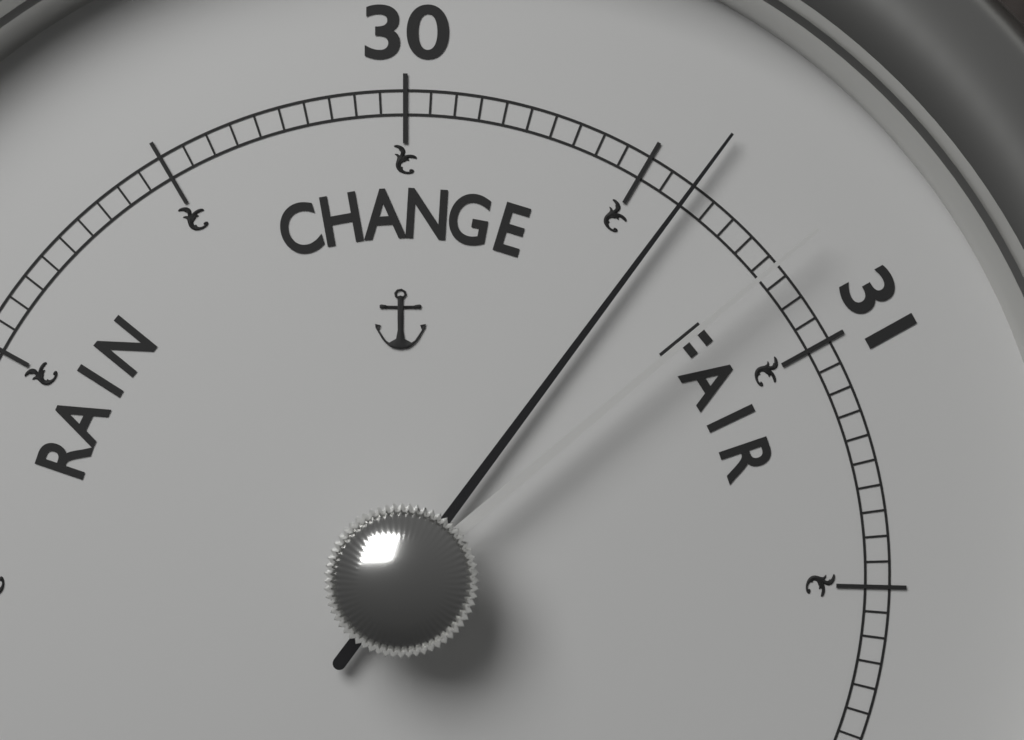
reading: 30.60 (no unit)
